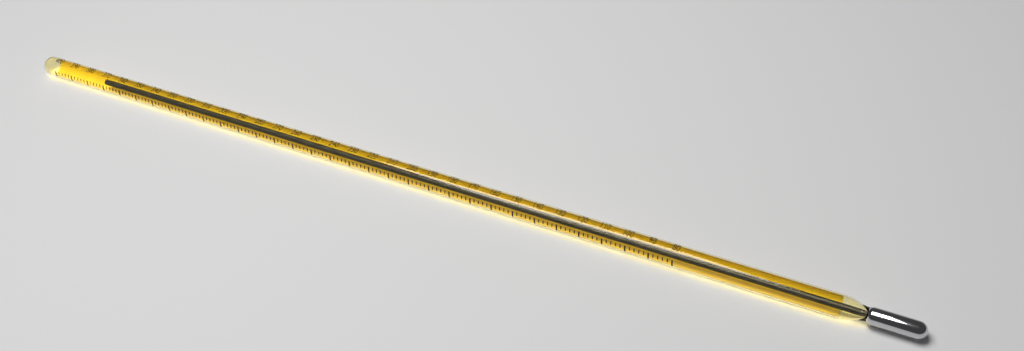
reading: 372 (no unit)
